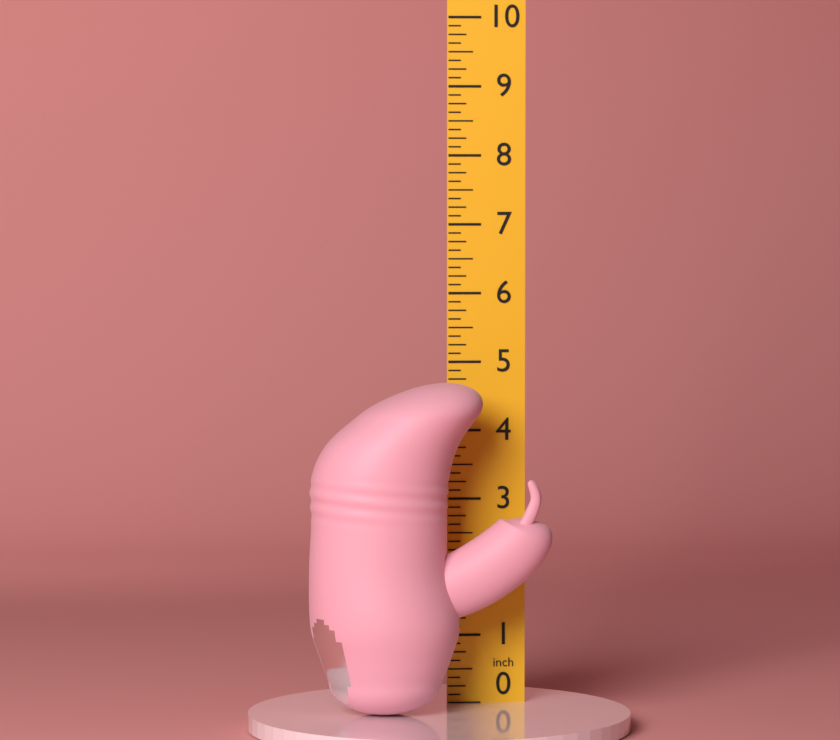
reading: 4.750 in
